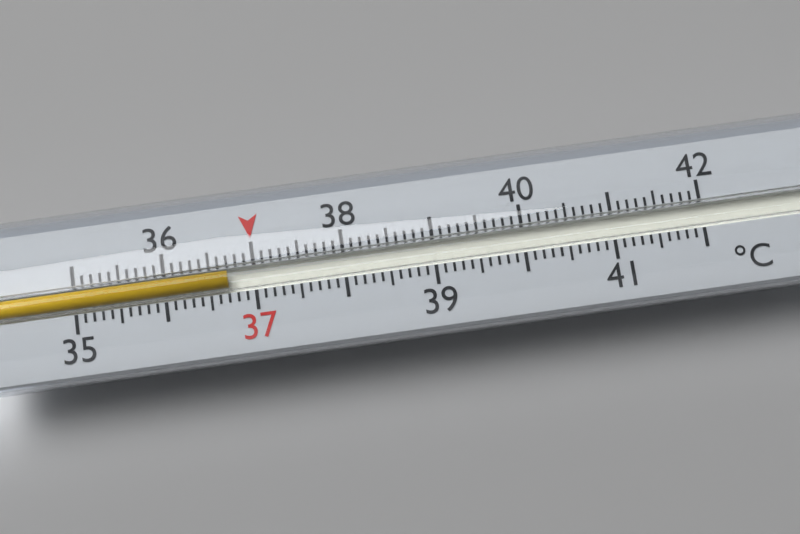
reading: 36.7 °C
